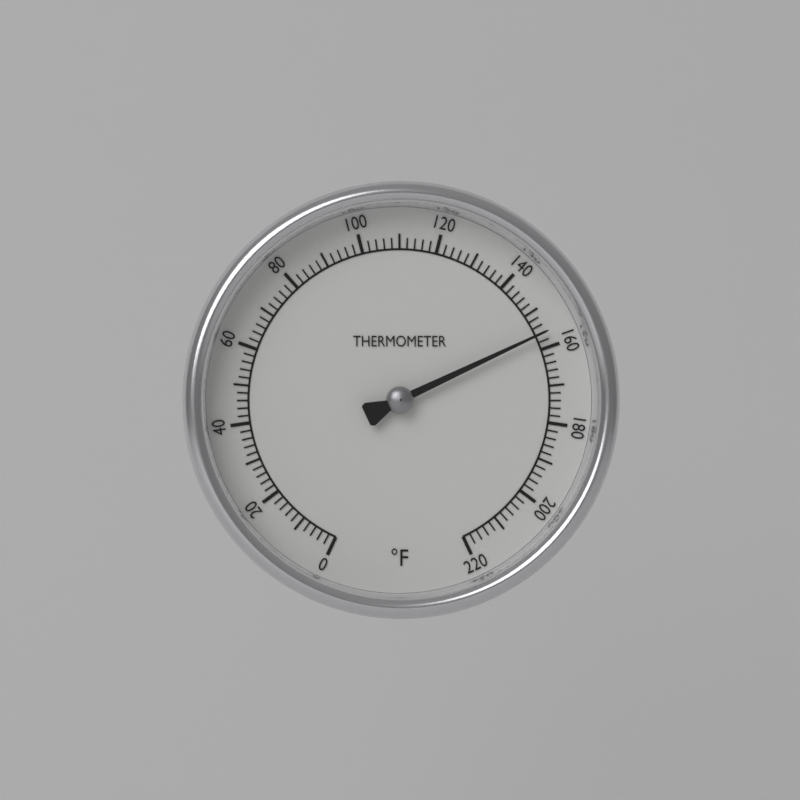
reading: 156 °F
